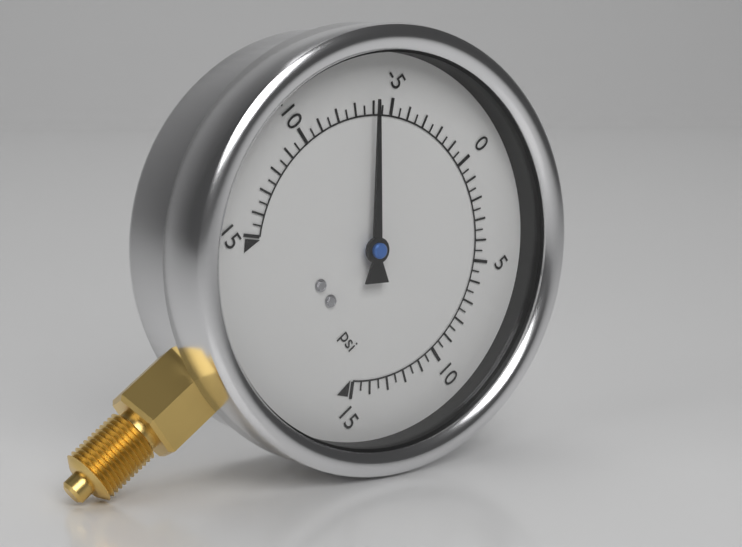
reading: -6.0 psi
